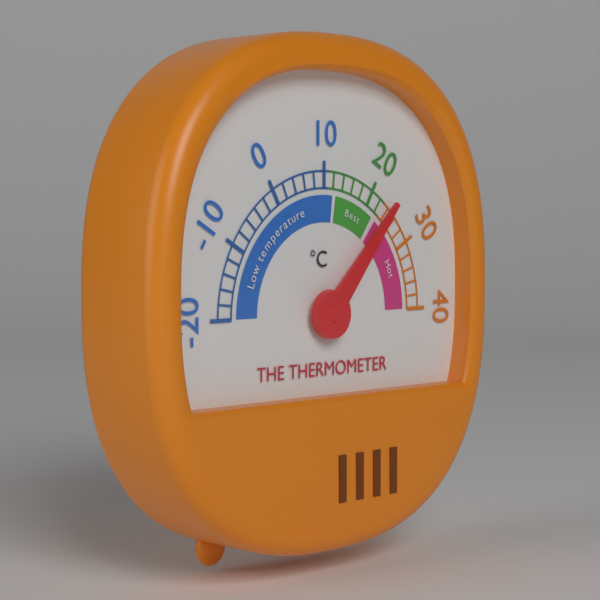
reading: 24 °C
